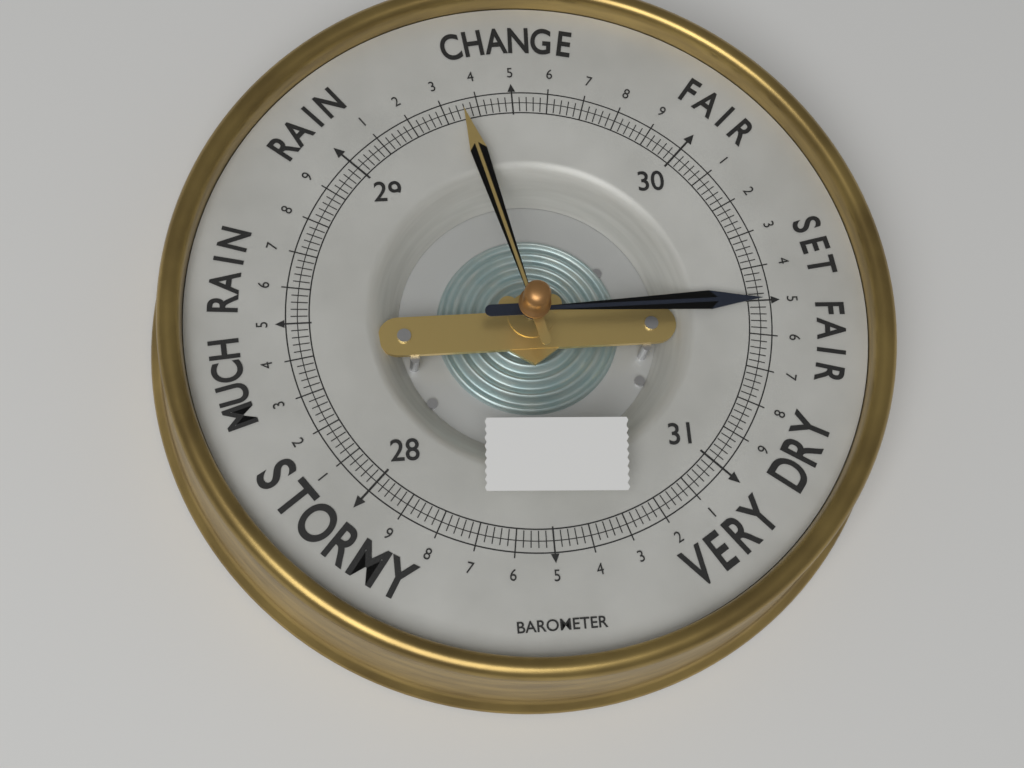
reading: 30.50 (no unit)
